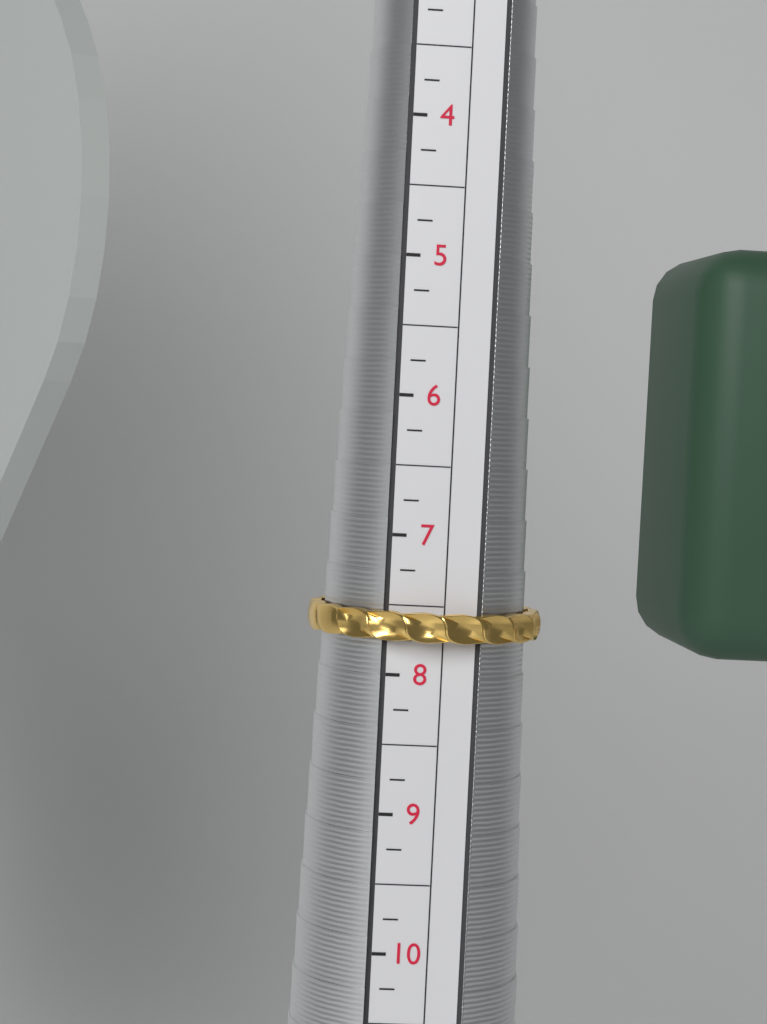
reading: 7.75 (no unit)
